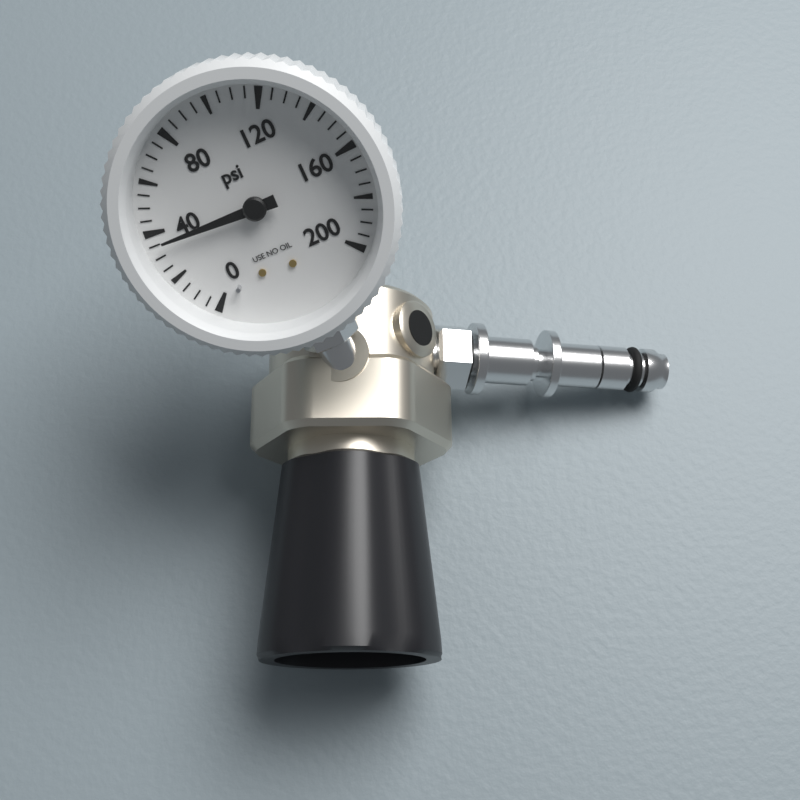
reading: 35 psi
